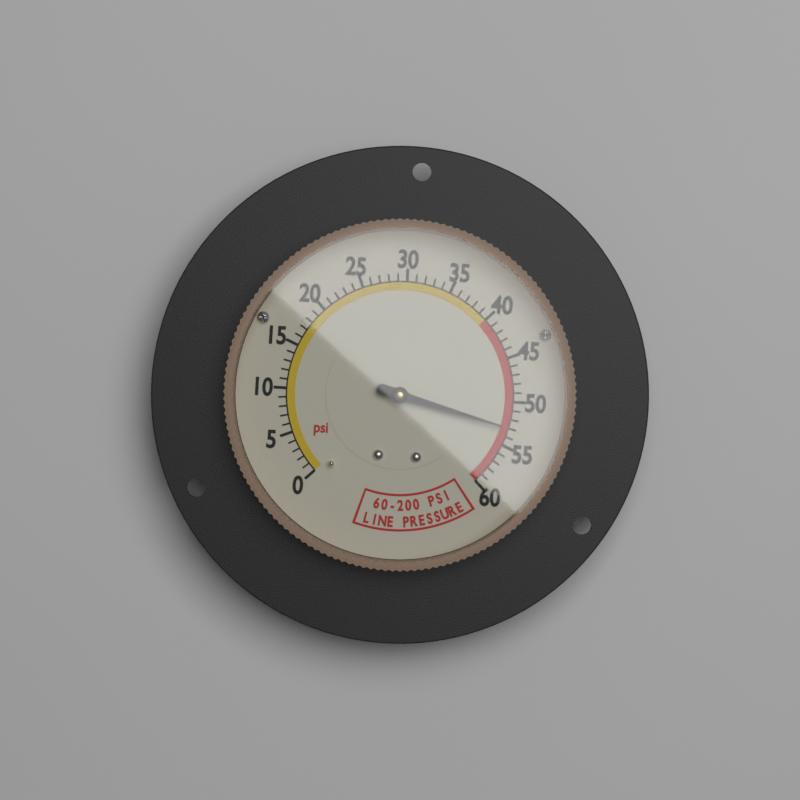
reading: 53 psi
